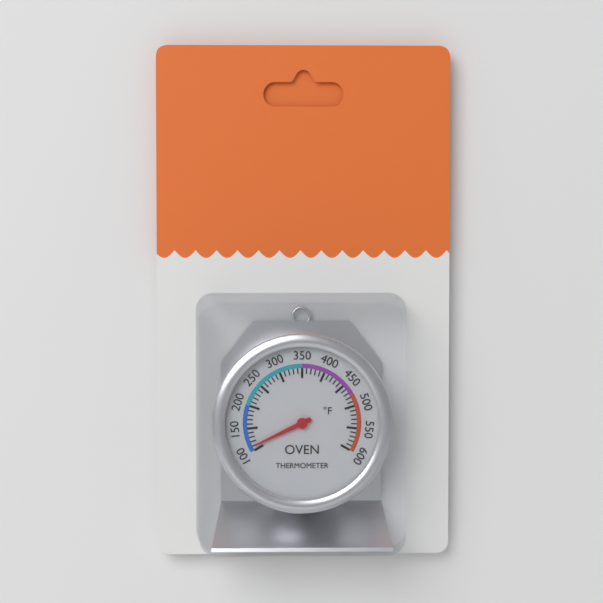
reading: 110 °F
